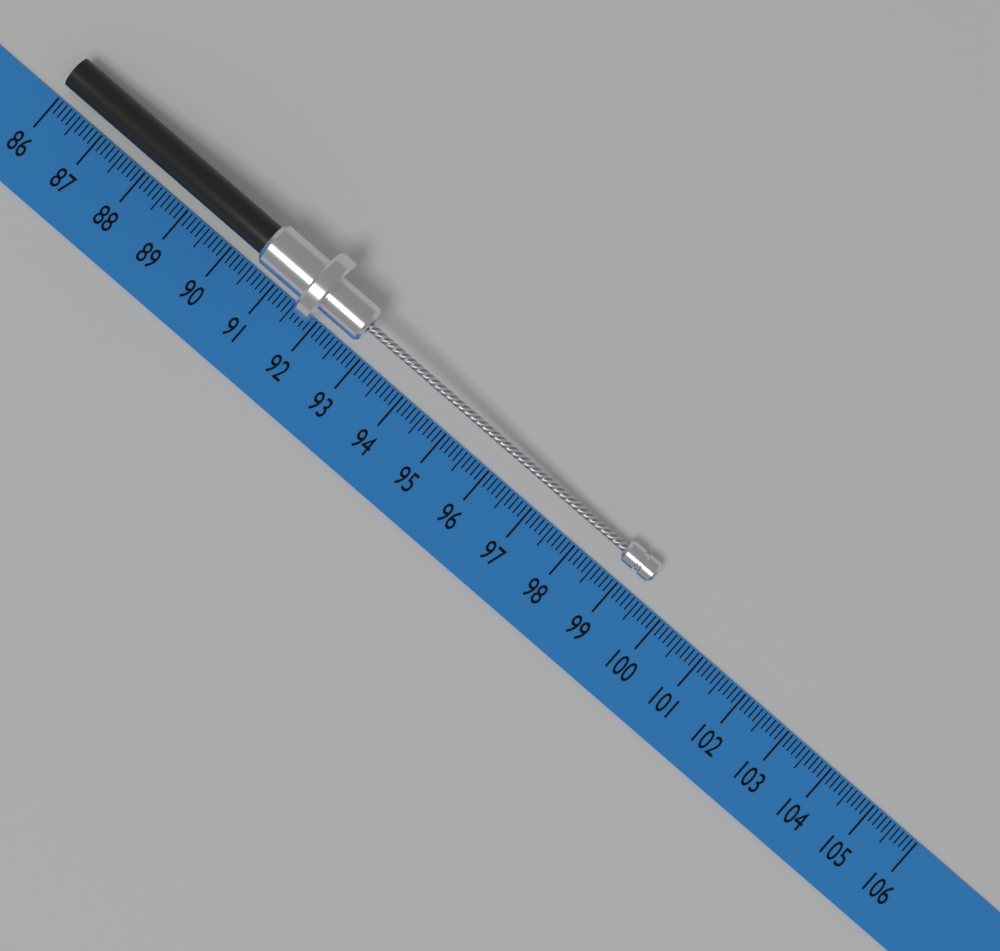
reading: 99.4 (no unit)
